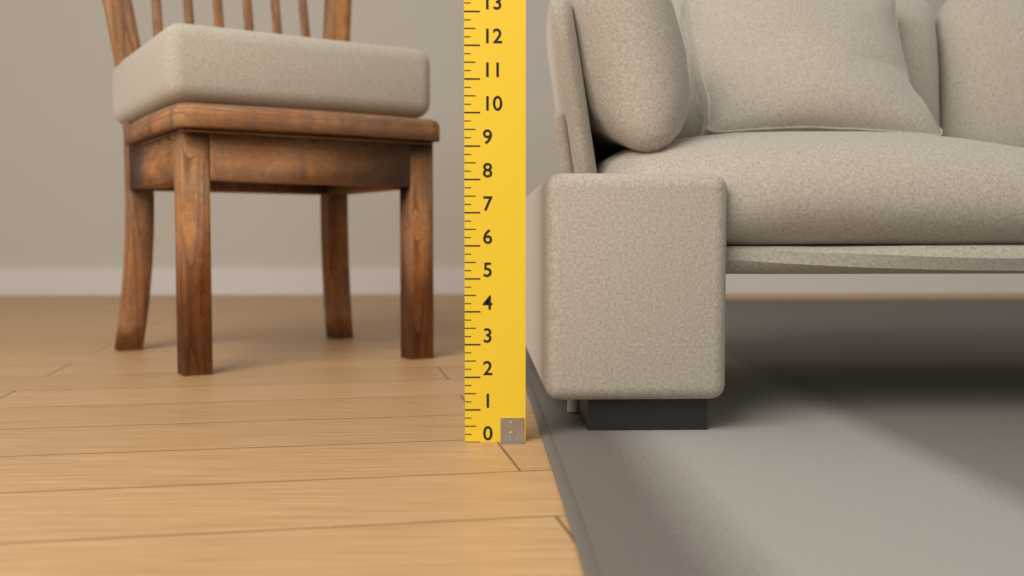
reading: 8.25 (no unit)
